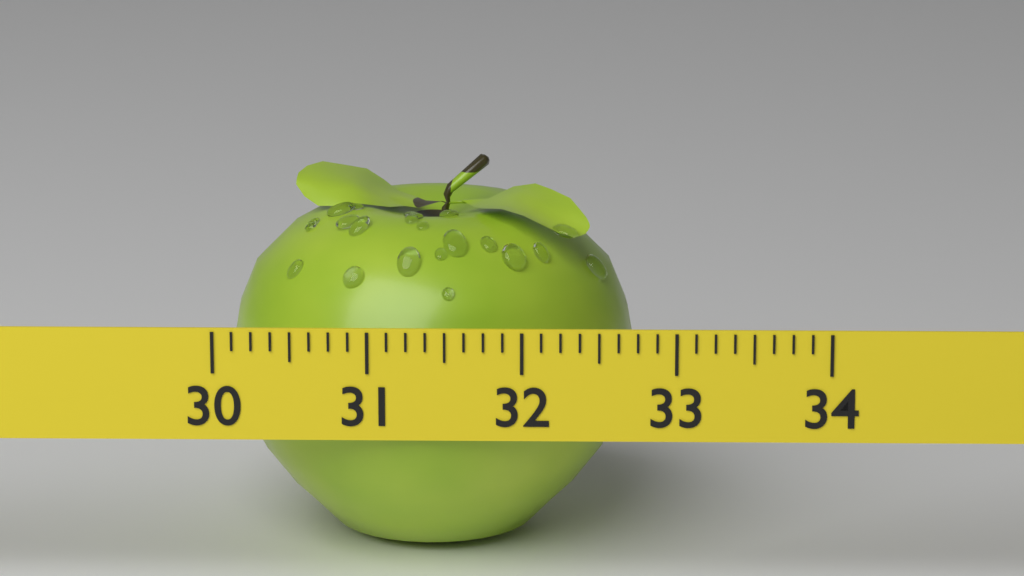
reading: 32.750 (no unit)
